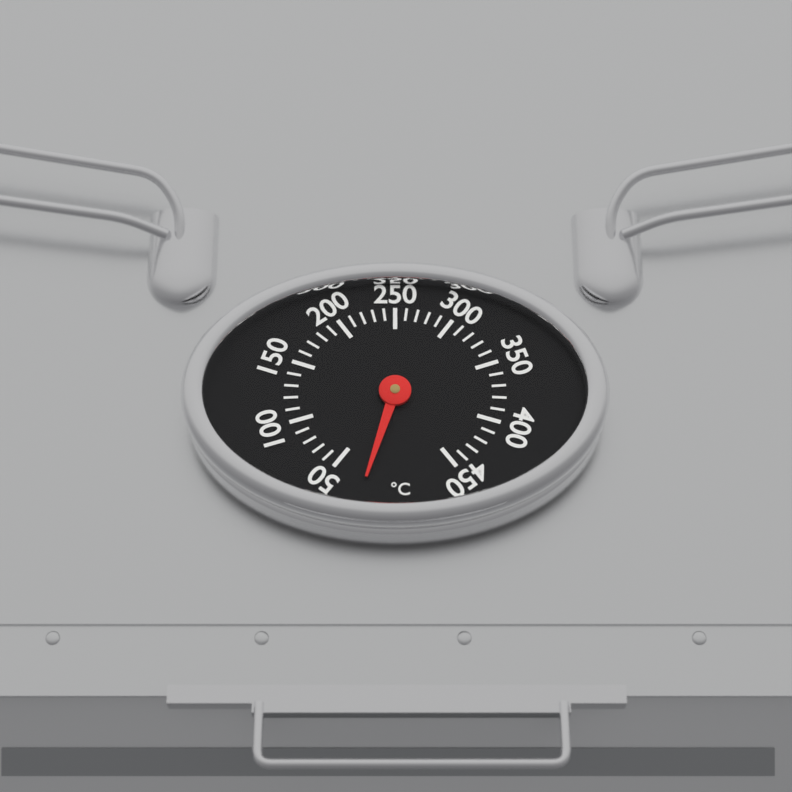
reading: 22 °C
